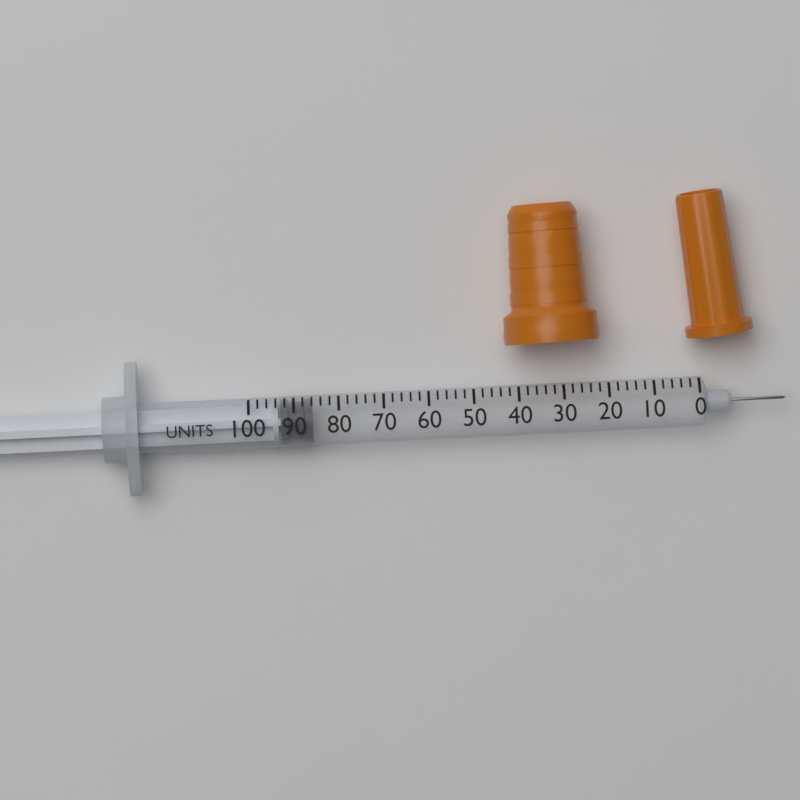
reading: 86 units
